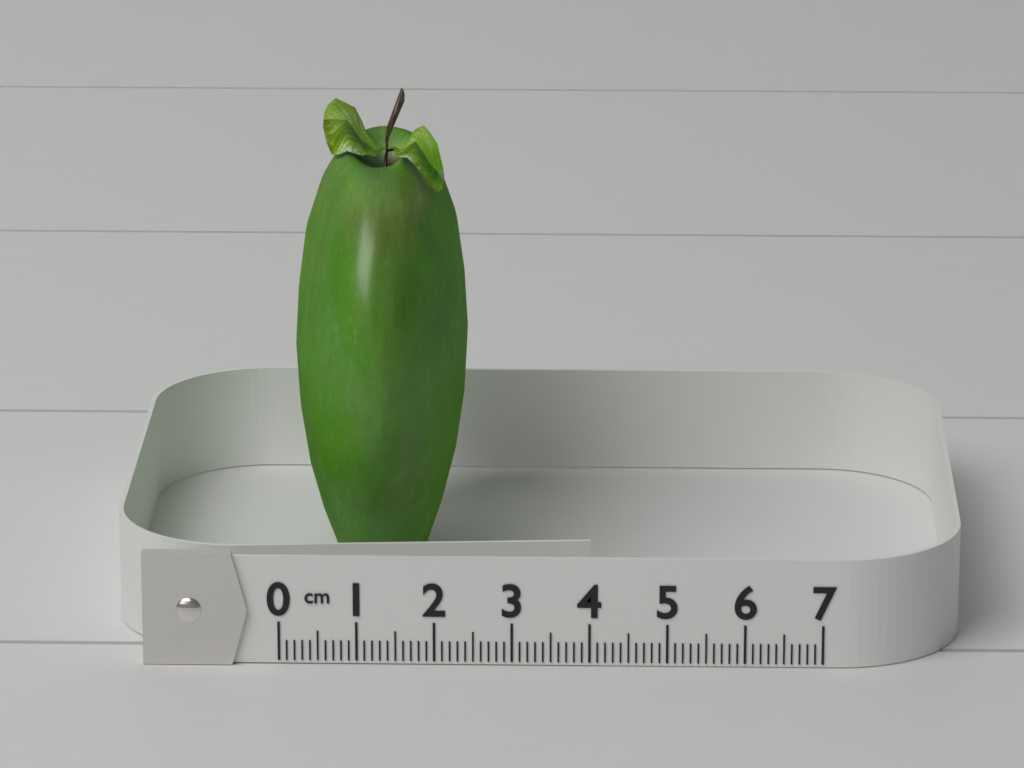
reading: 2.3 cm
